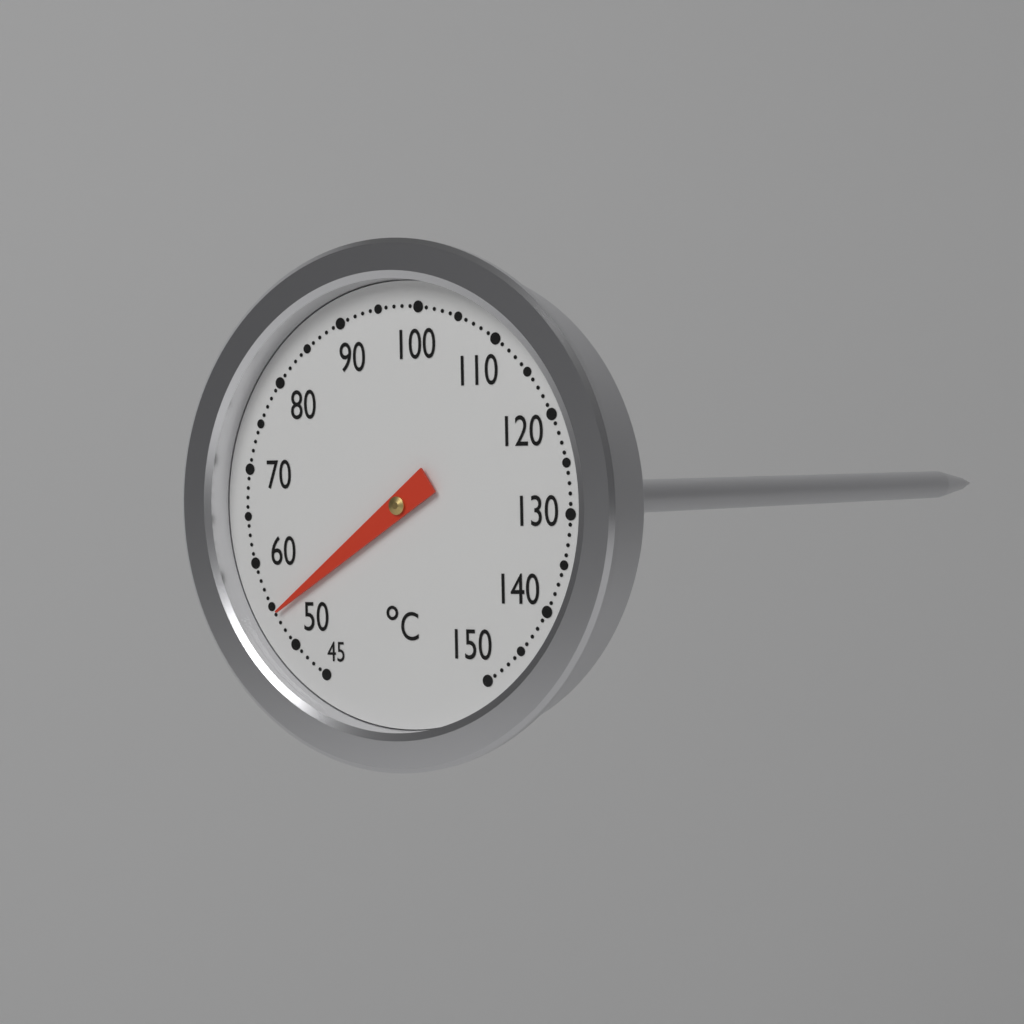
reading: 54 °C
